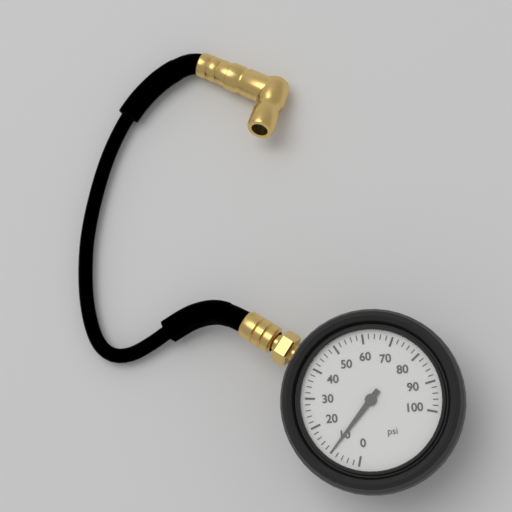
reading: 10 psi
